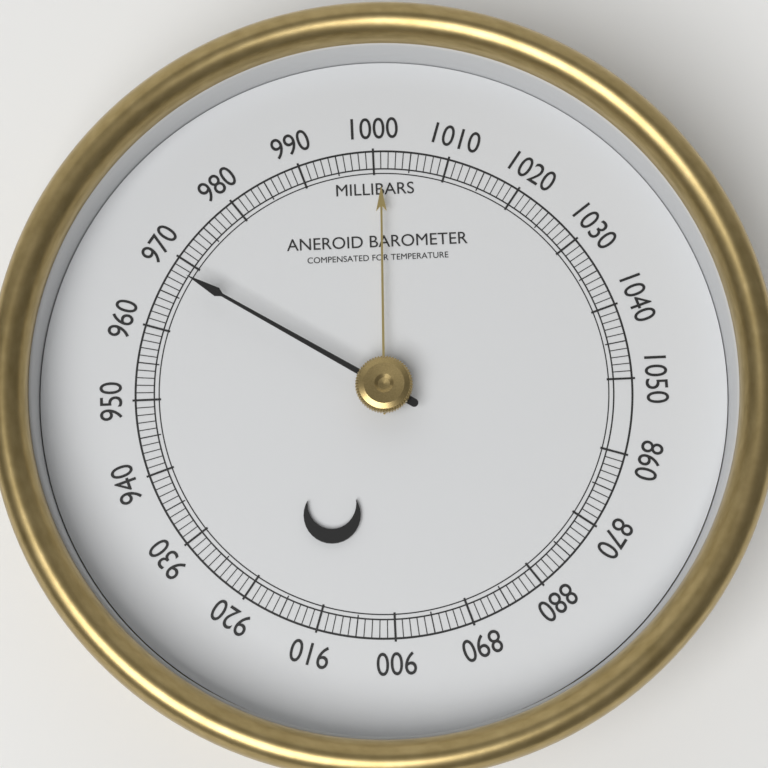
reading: 968 mbar
